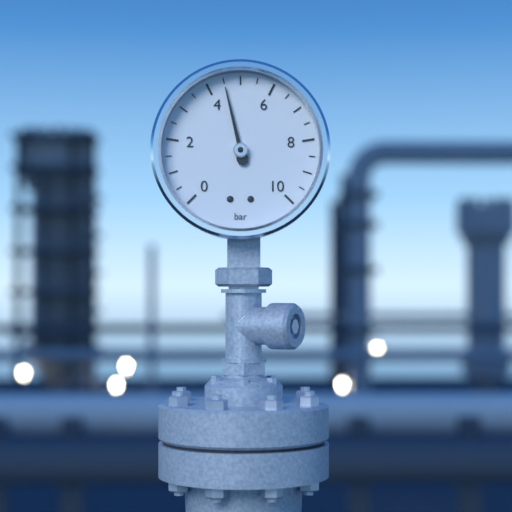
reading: 4.5 bar
